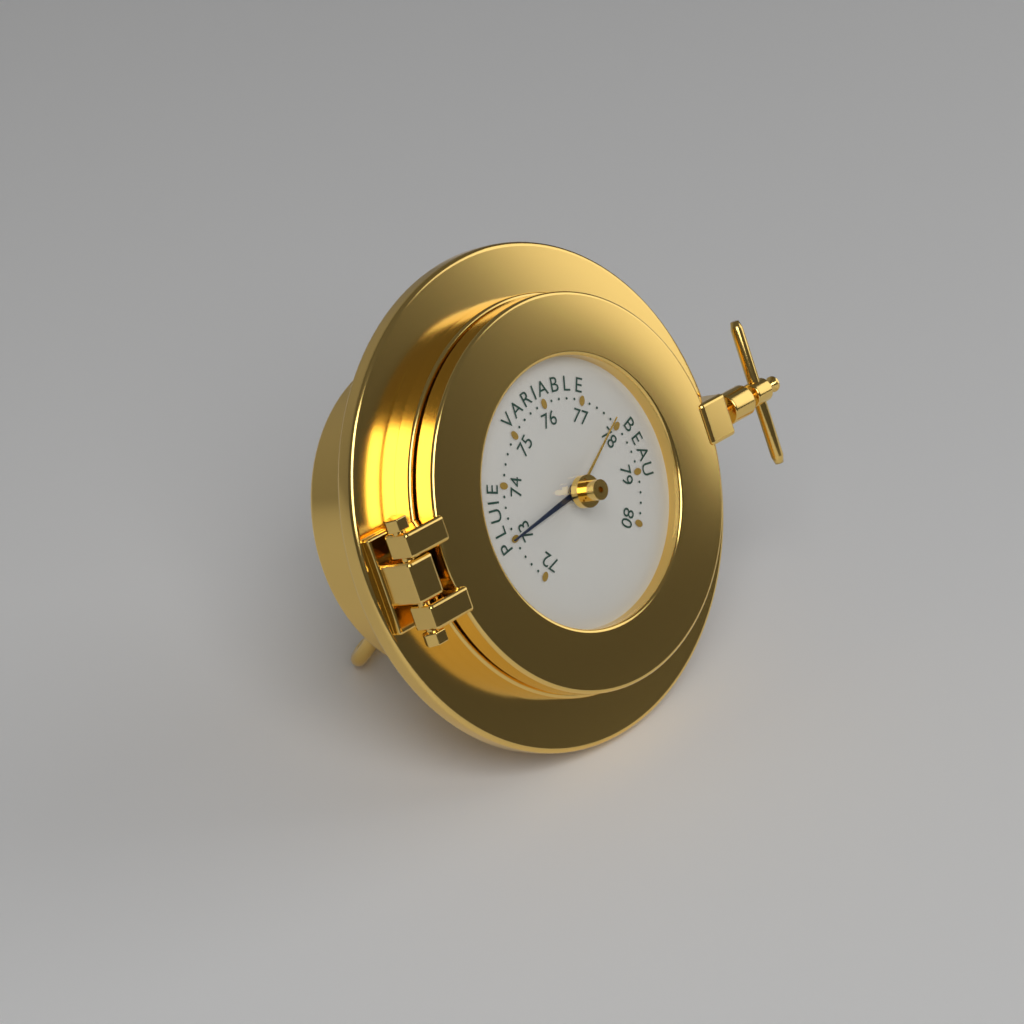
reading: 73.0 (no unit)
